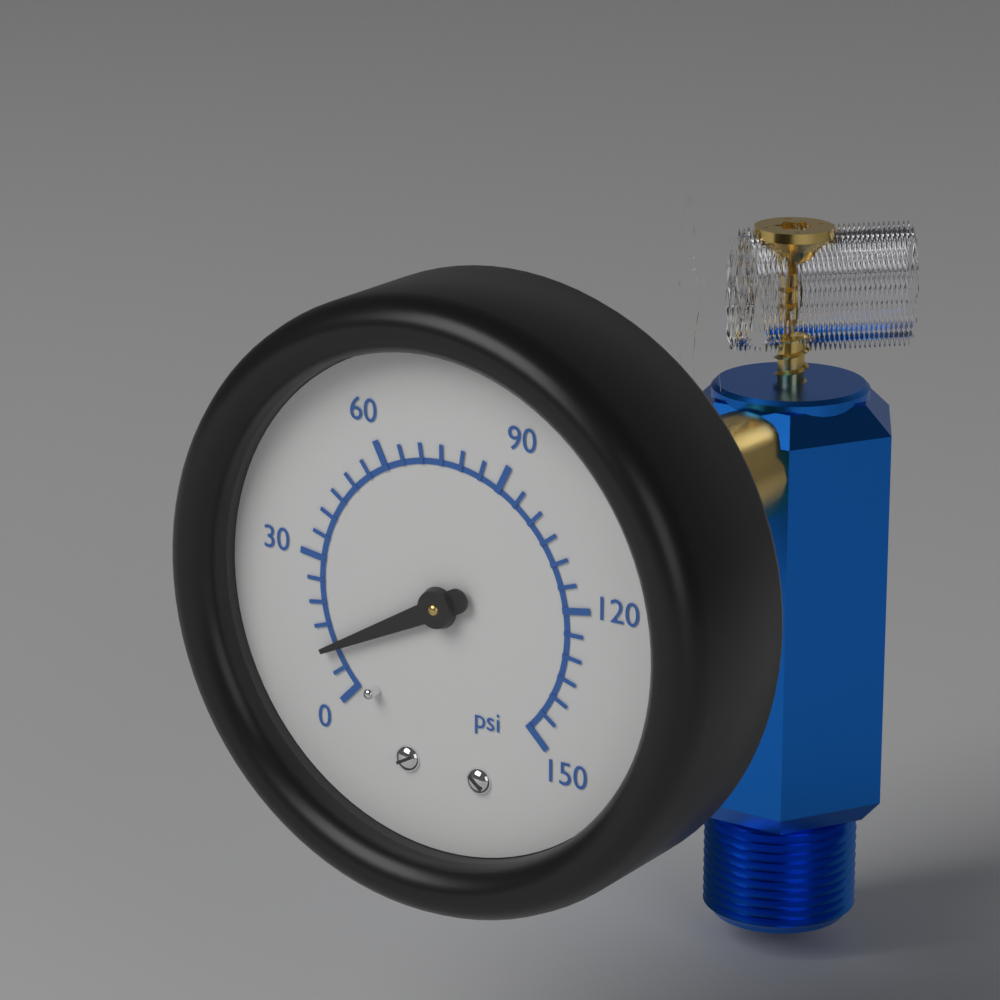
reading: 10 psi
